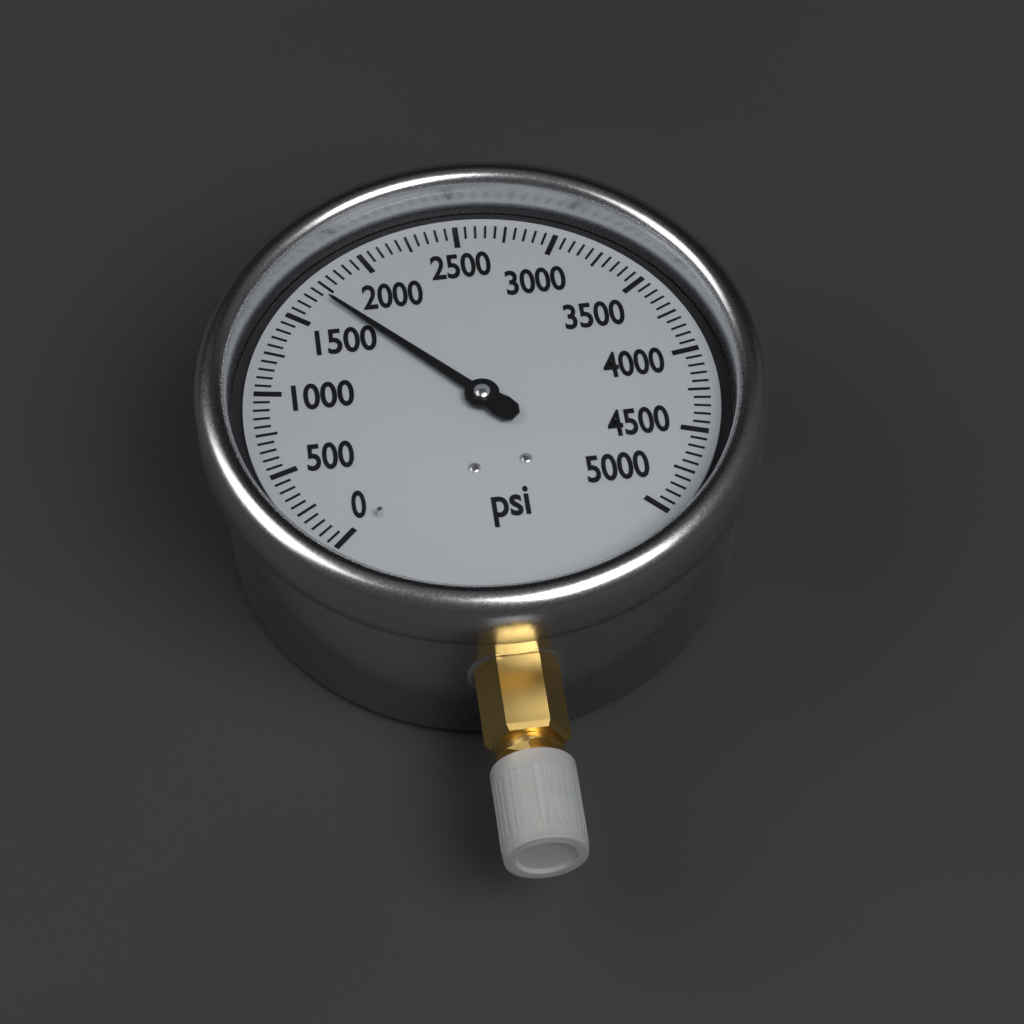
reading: 1700 psi
